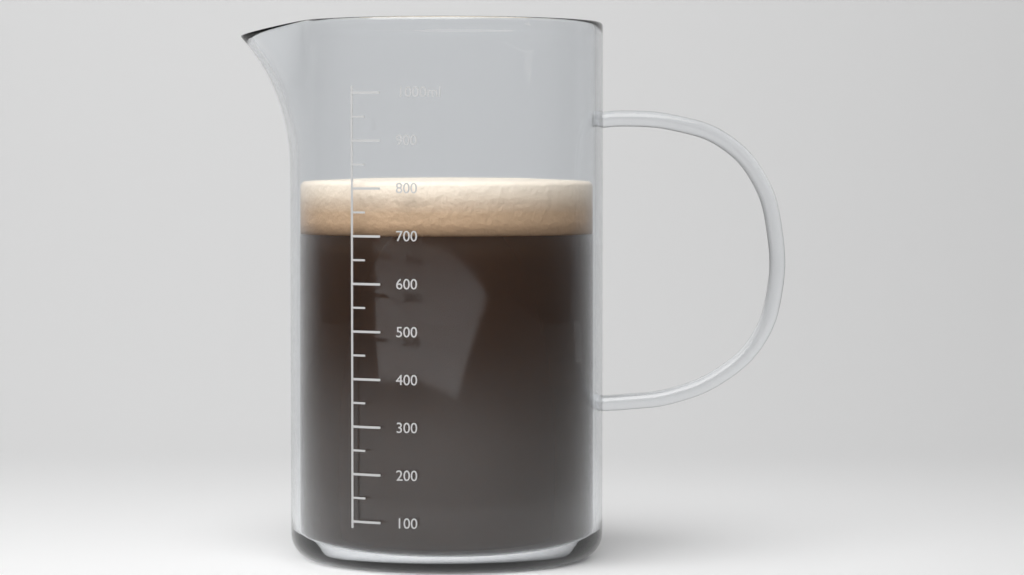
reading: 700 ml
